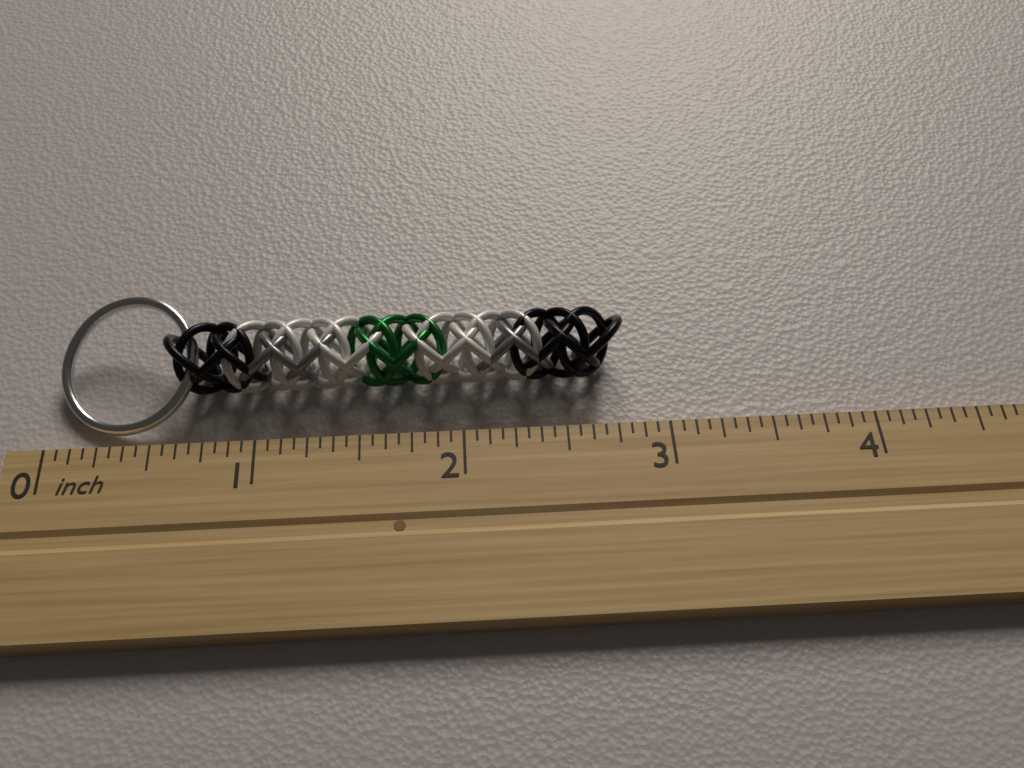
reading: 2.8125 inch
